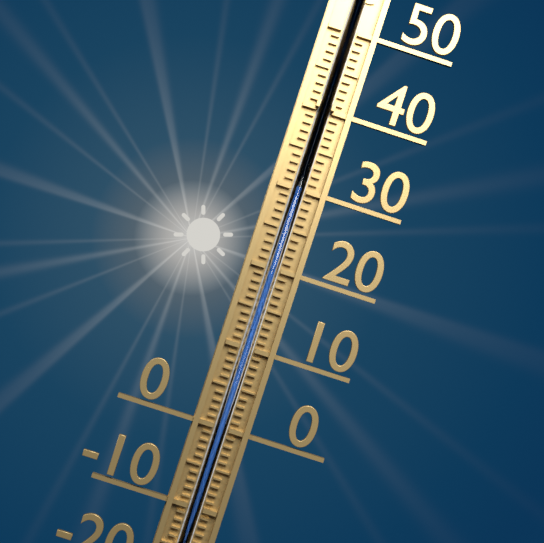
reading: 30 °C
